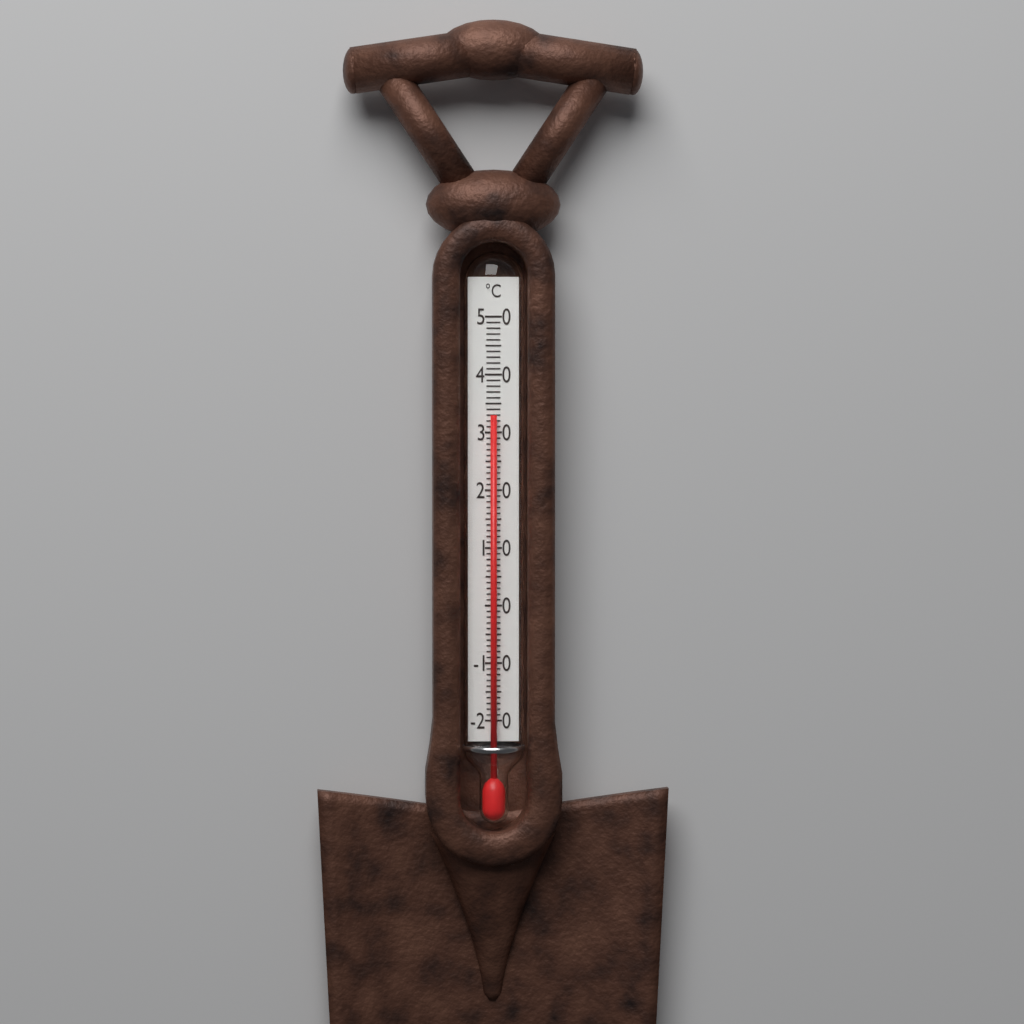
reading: 33 °C
